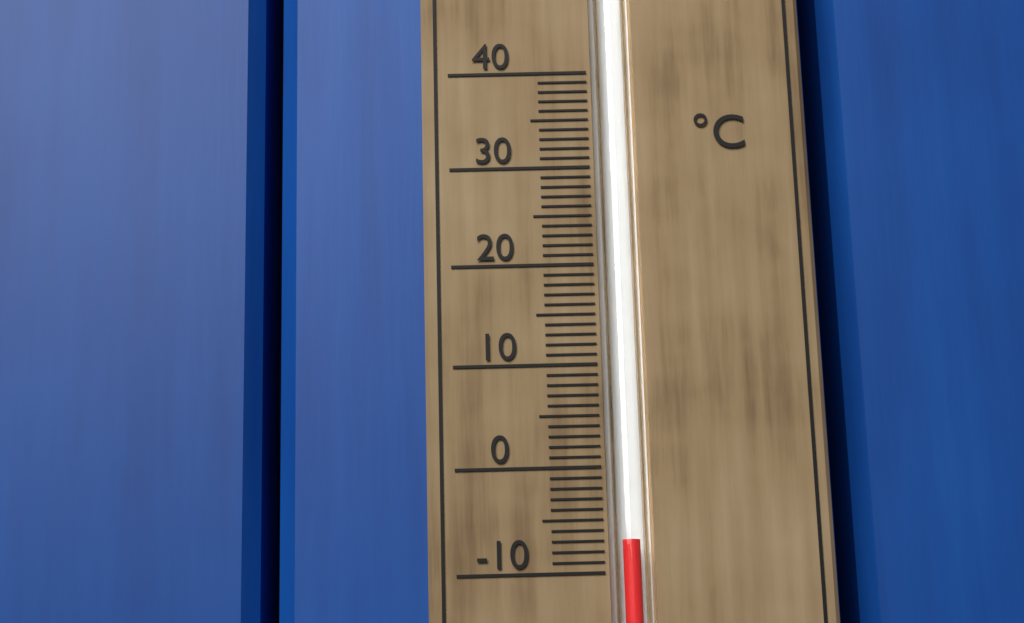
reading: -7 °C
